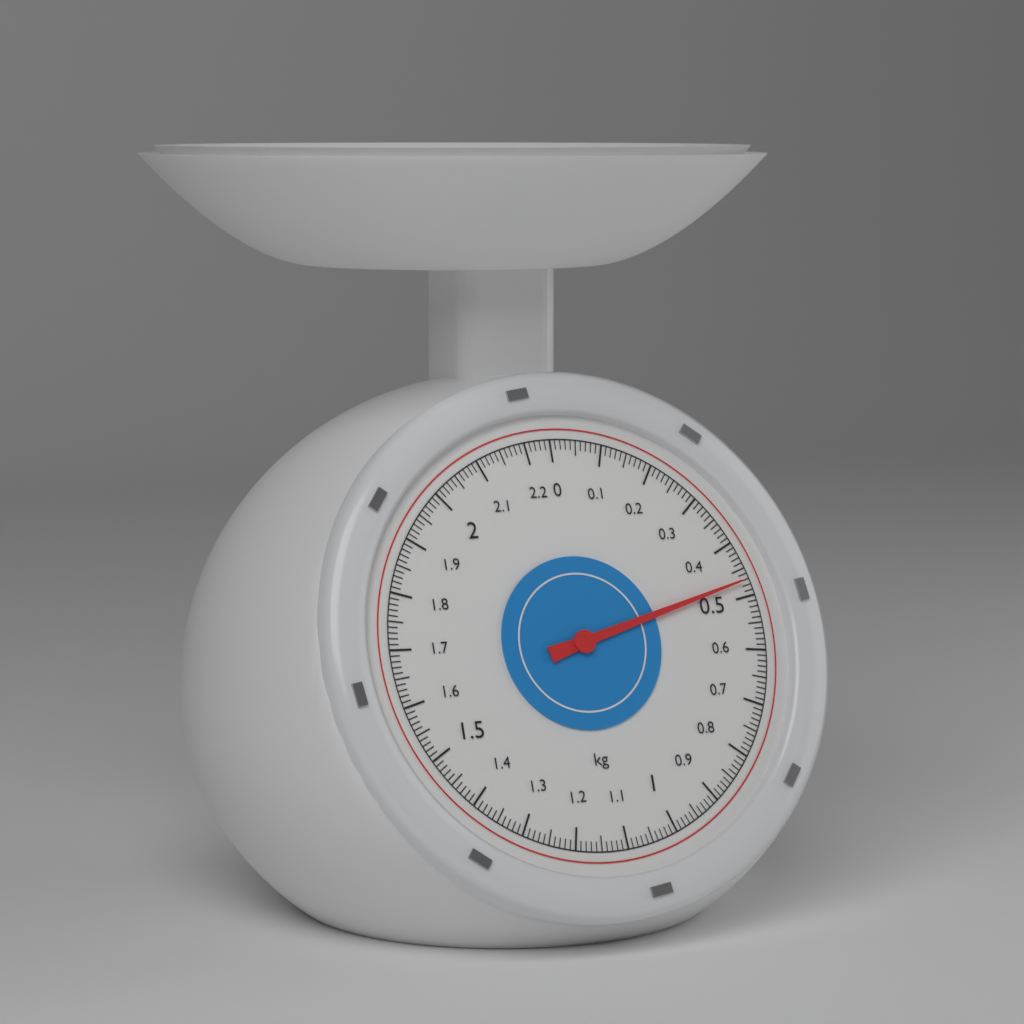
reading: 0.47 kg
